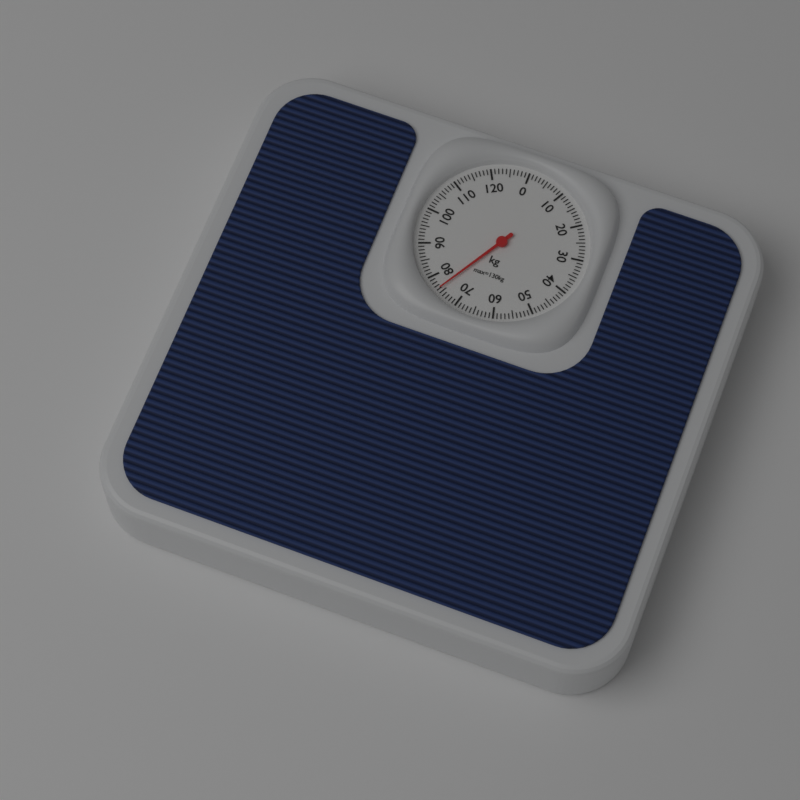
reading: 76 kg
